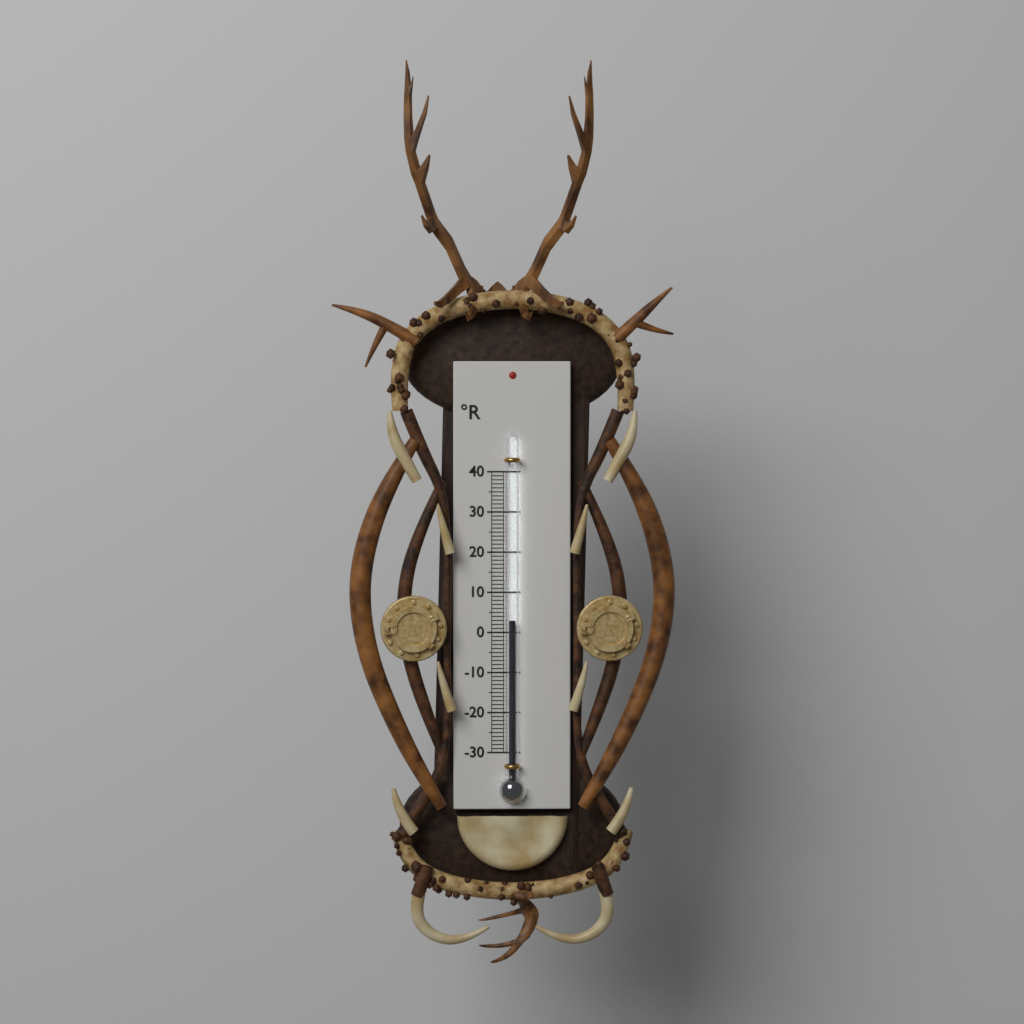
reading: 3 °R
